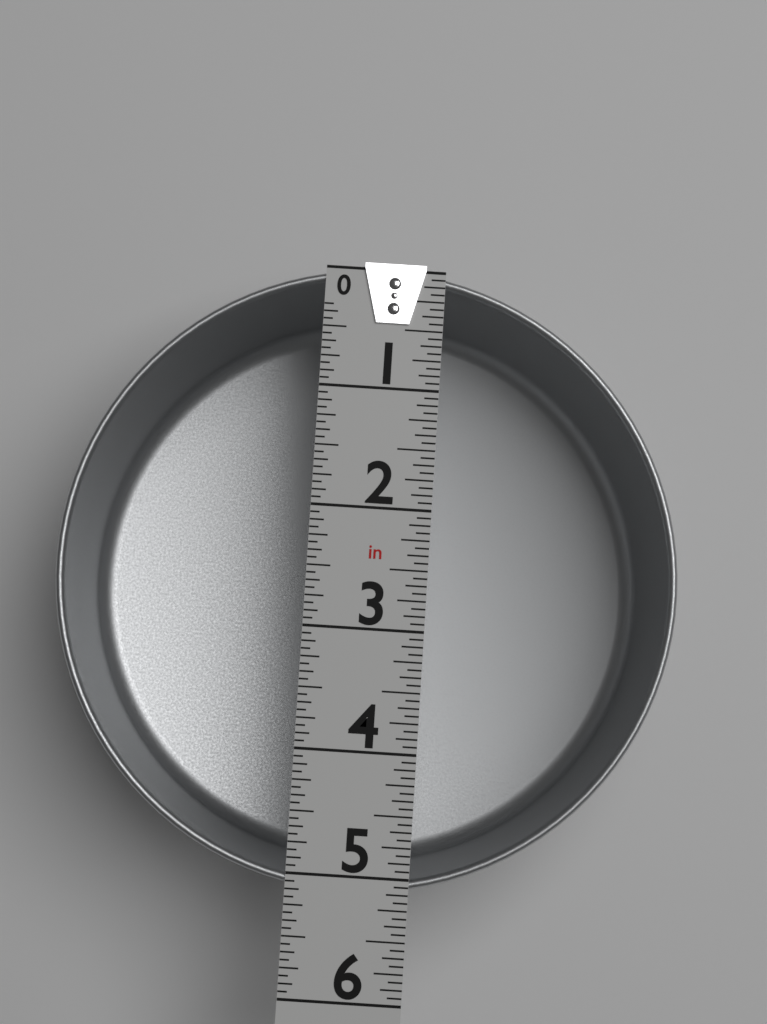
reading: 5.1250 in
